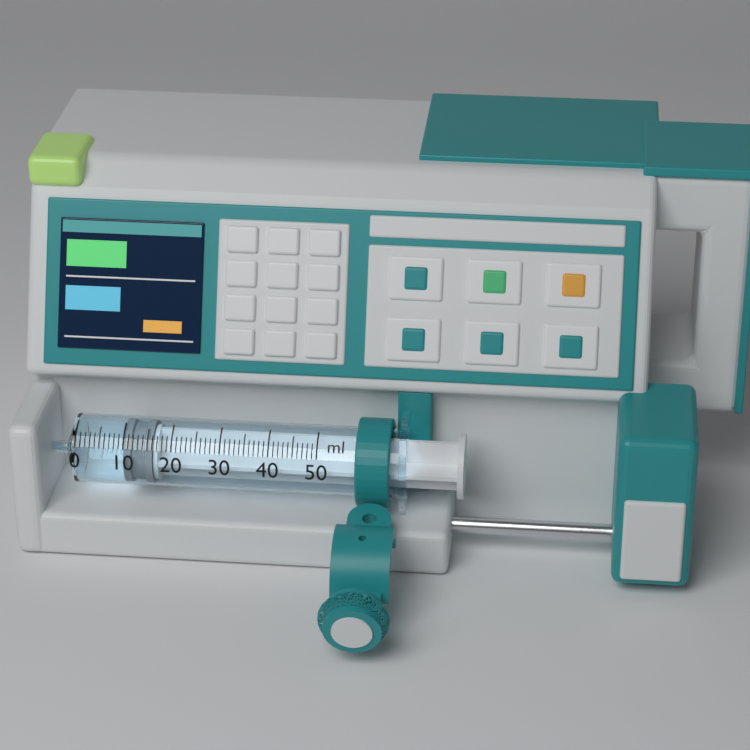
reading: 10 ml
